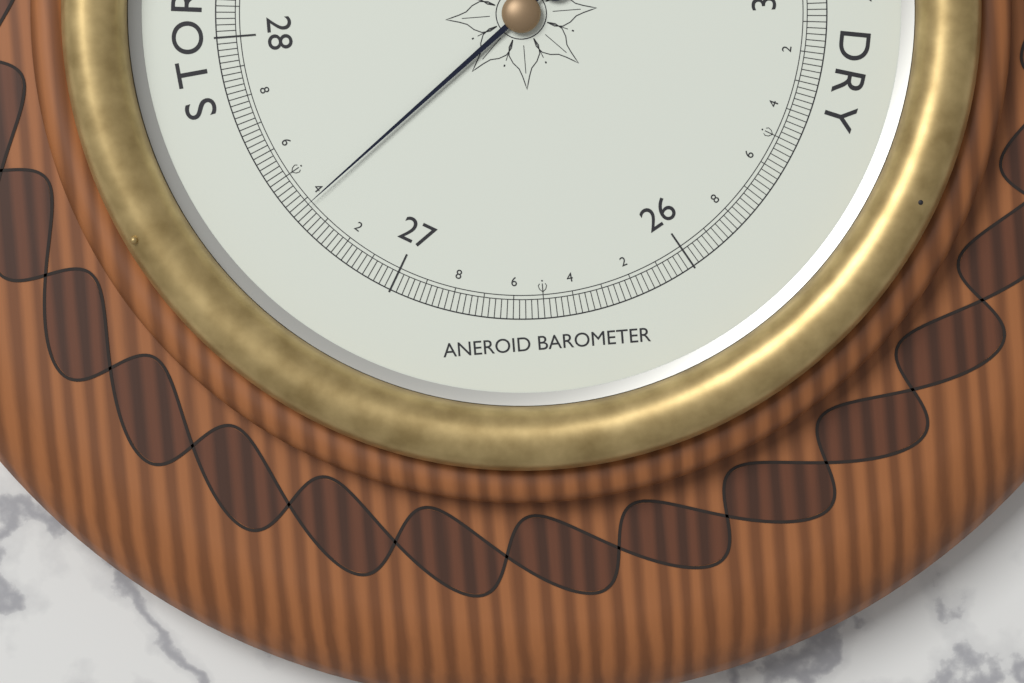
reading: 27.38 inHg
